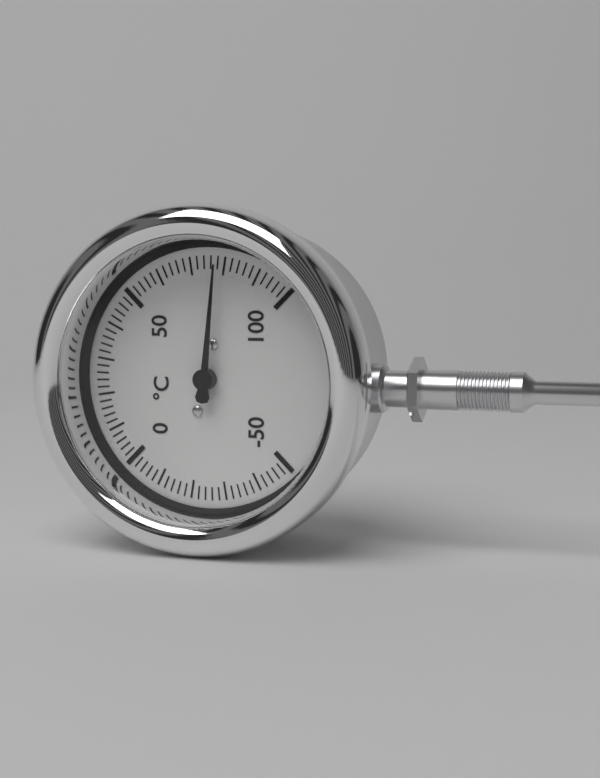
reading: 78 °C
